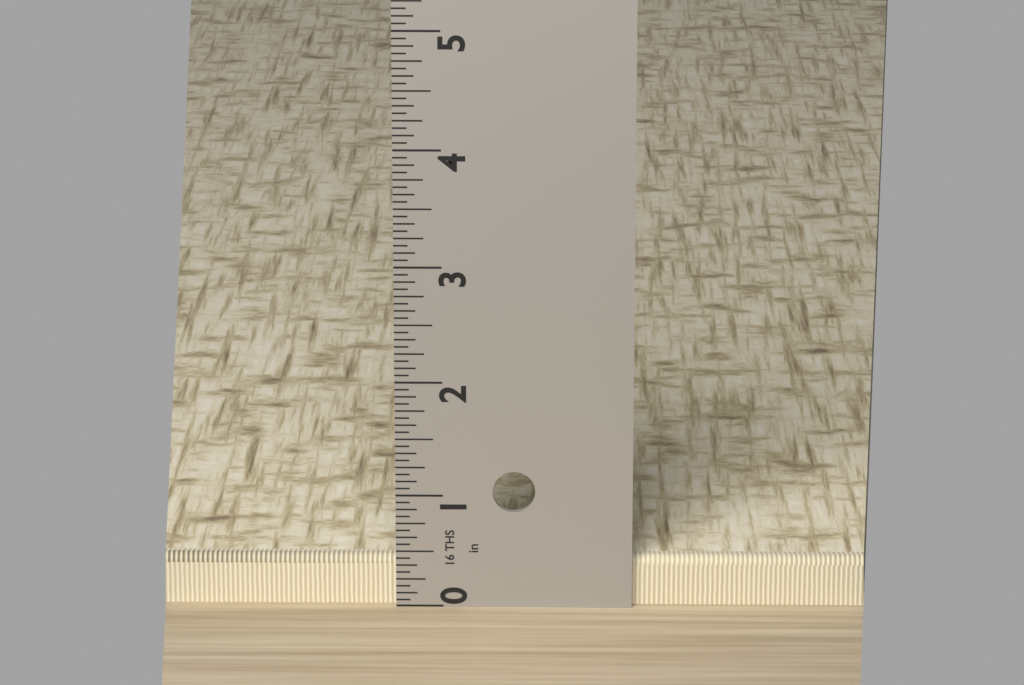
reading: 0.4375 in
